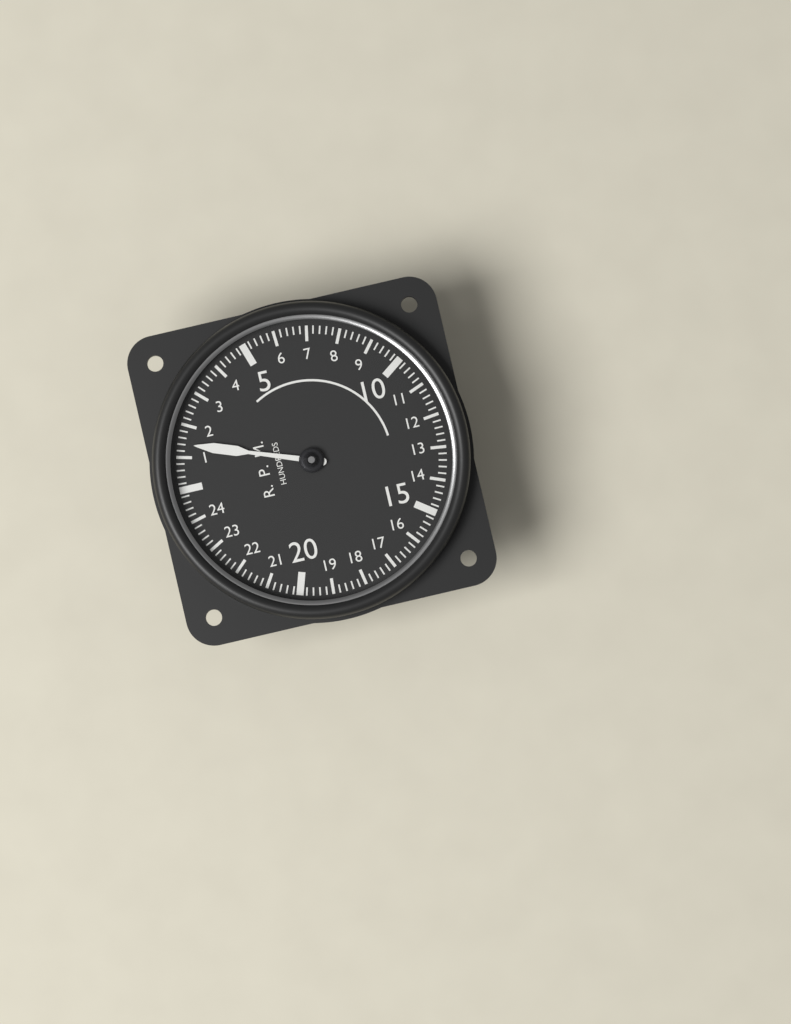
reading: 1.4 RPM x100
